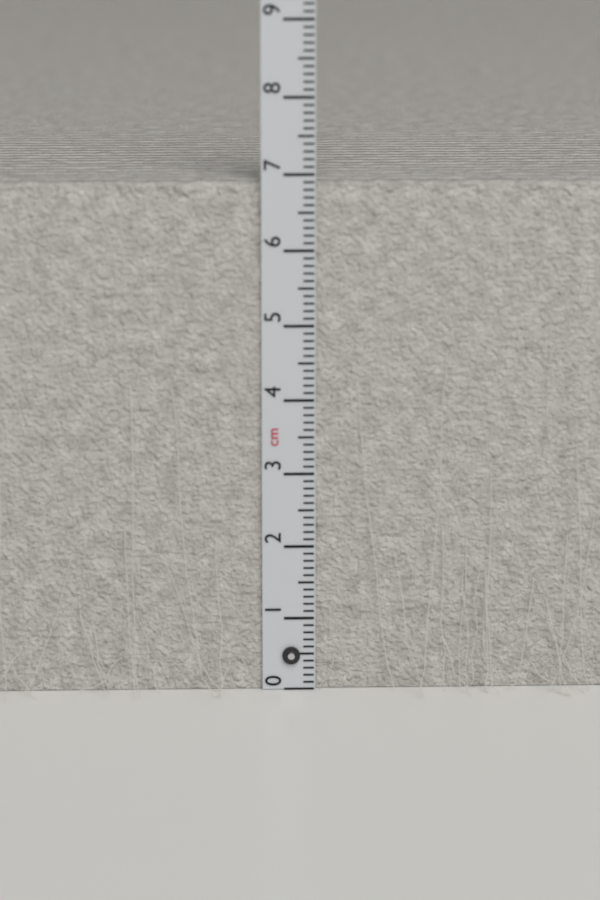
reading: 6.9 cm
